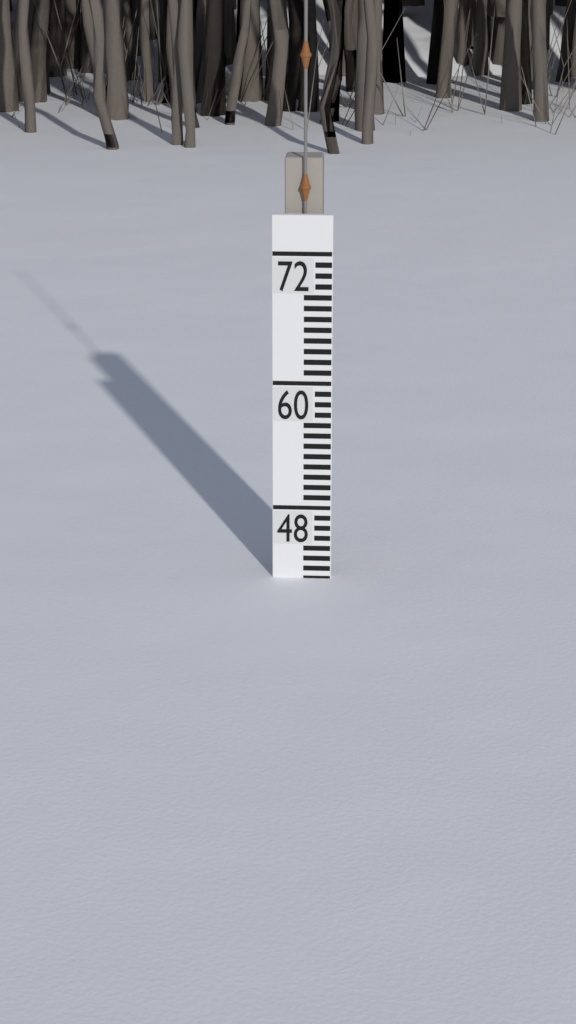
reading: 41 (no unit)
